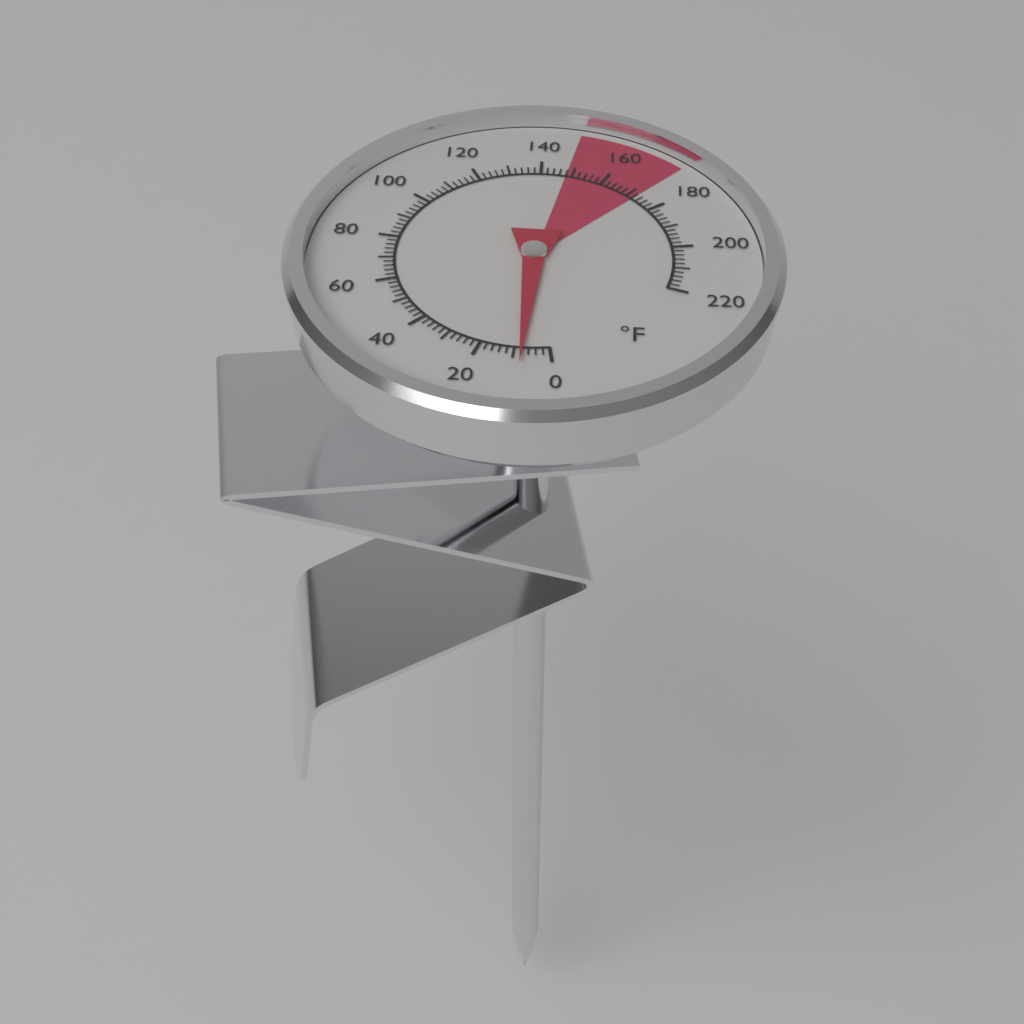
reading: 8 °F
